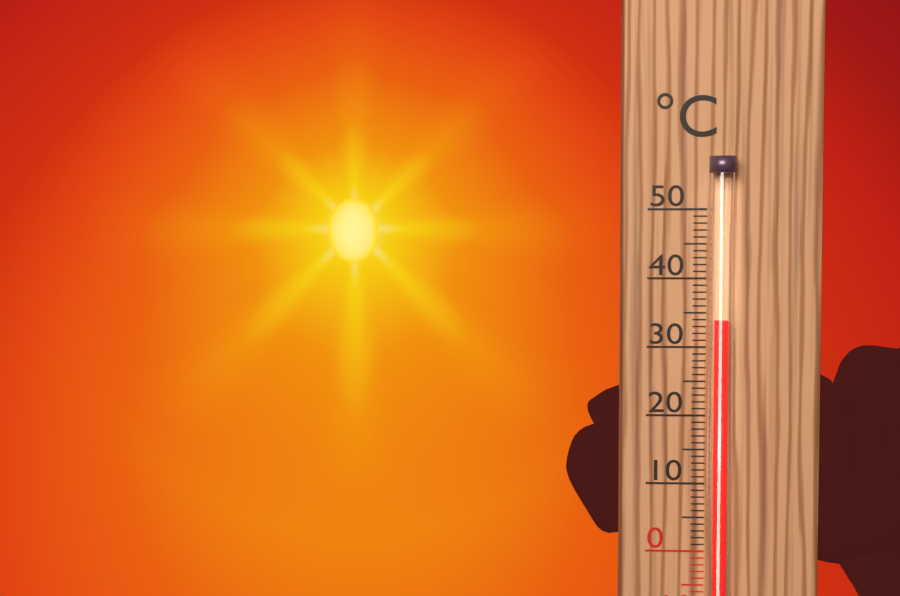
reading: 34 °C
